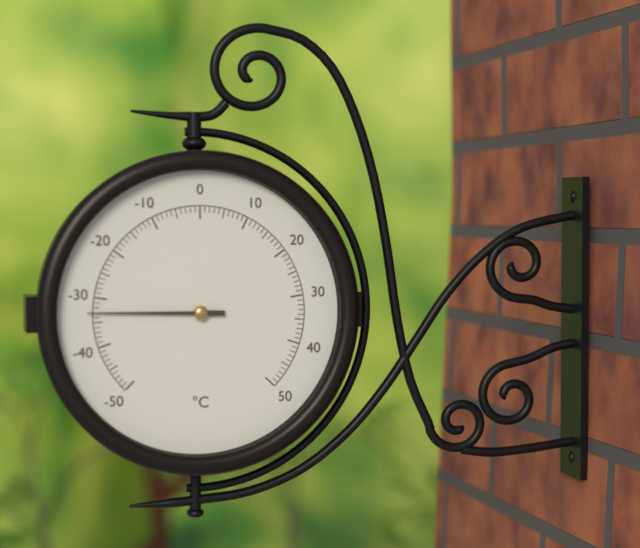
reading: -33 °C
